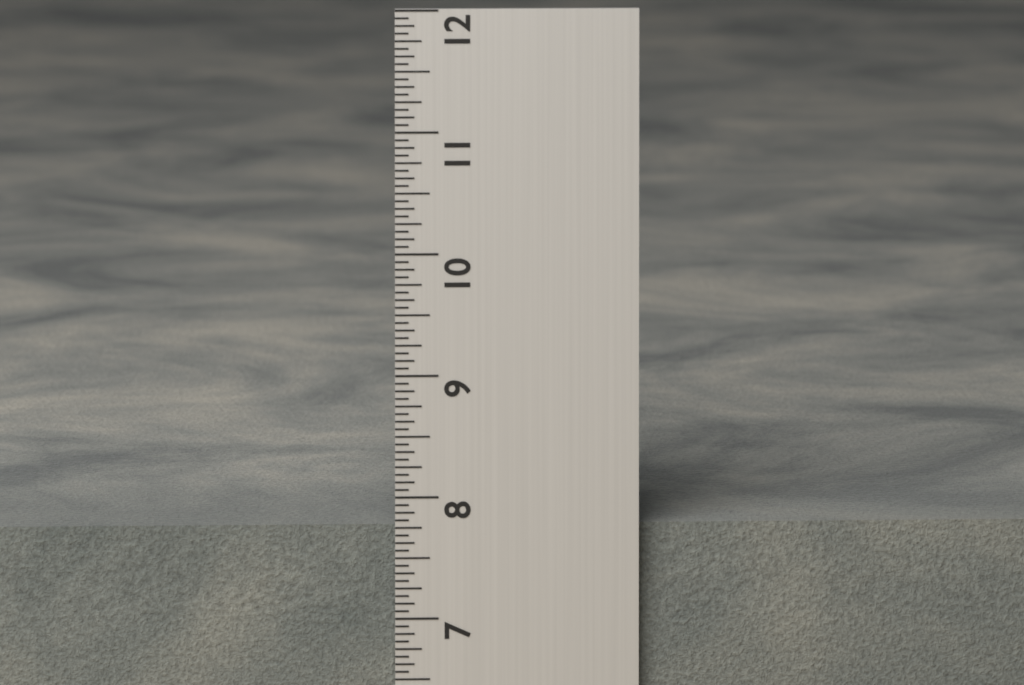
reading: 7.7500 in
